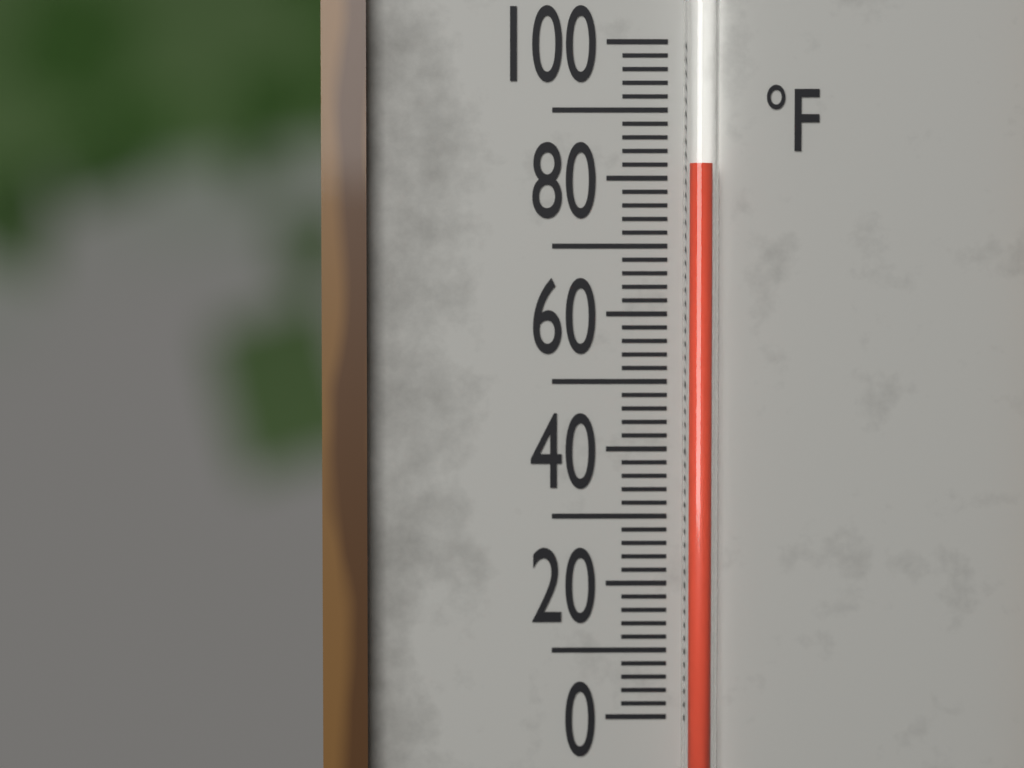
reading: 82 °F
